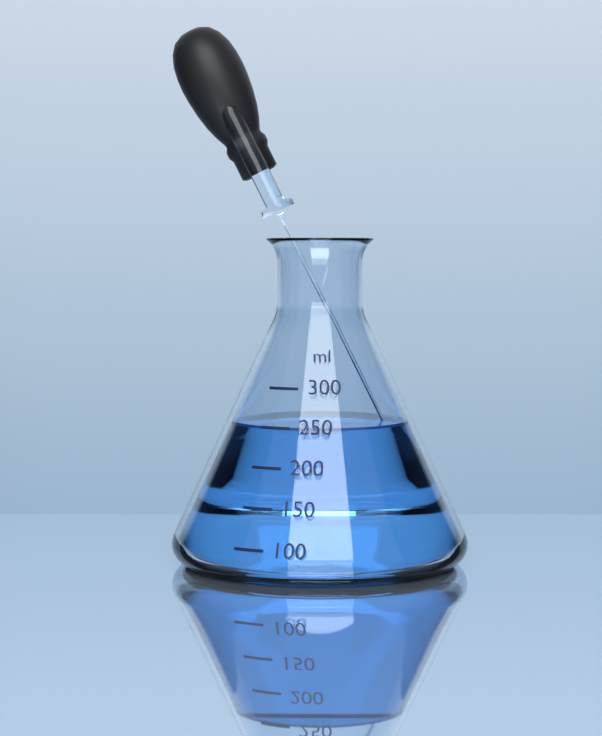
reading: 250 ml
